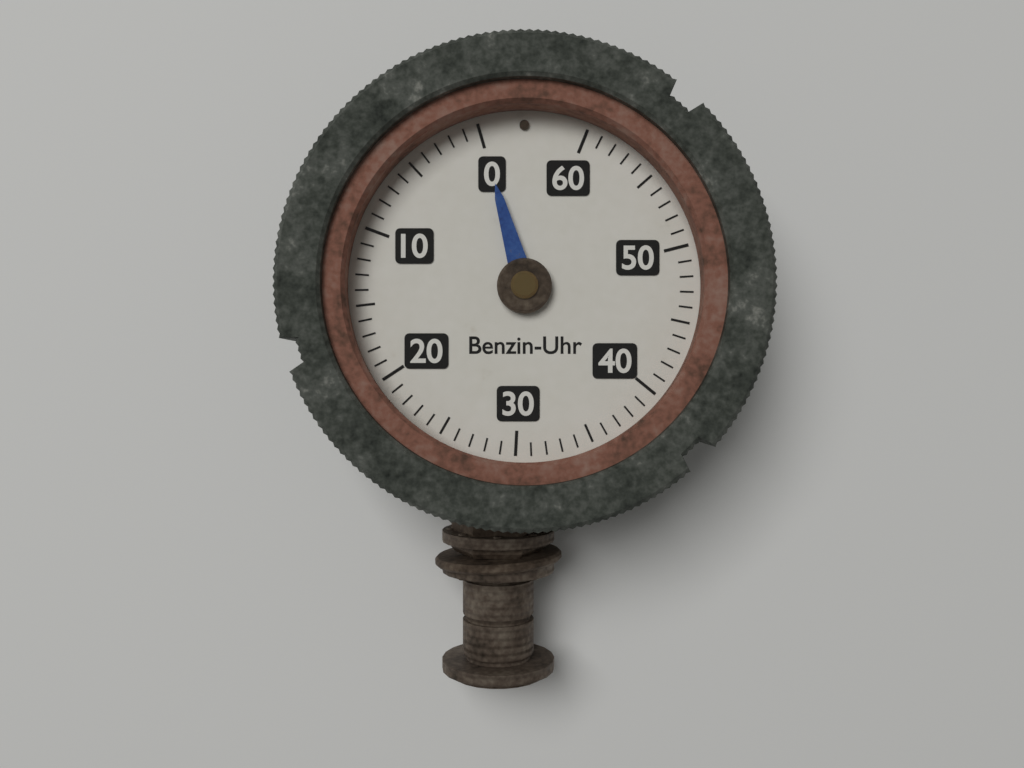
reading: 0 (no unit)
